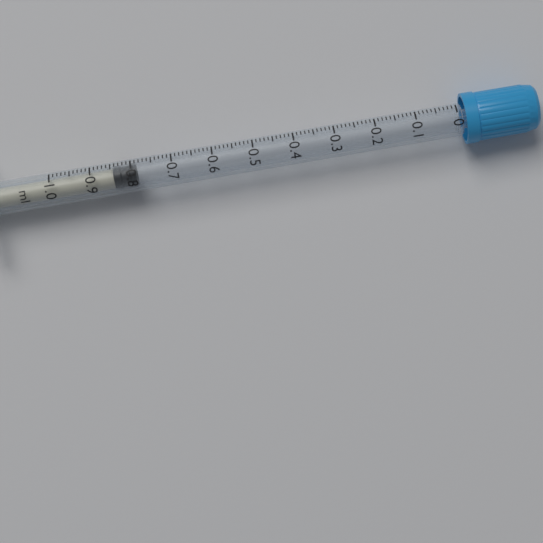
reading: 0.79 ml
